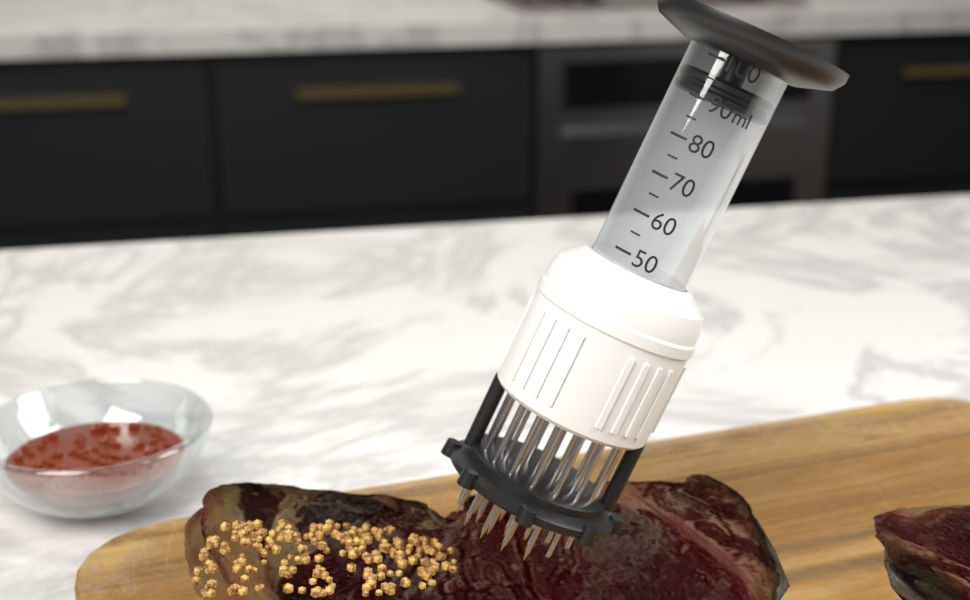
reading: 90 ml
